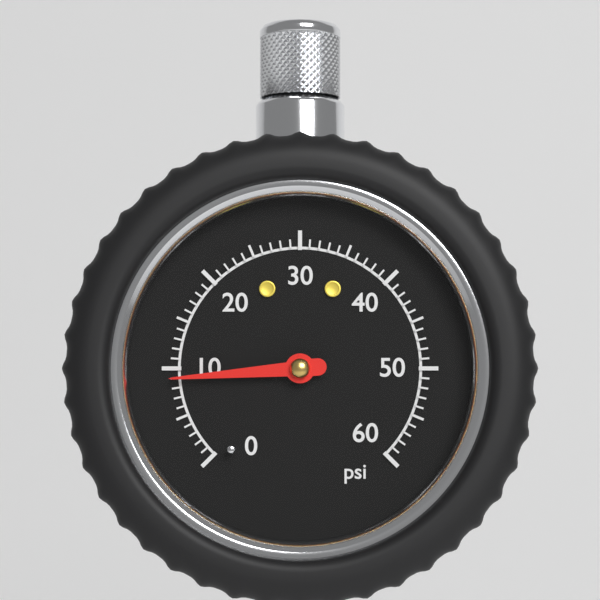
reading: 9 psi
